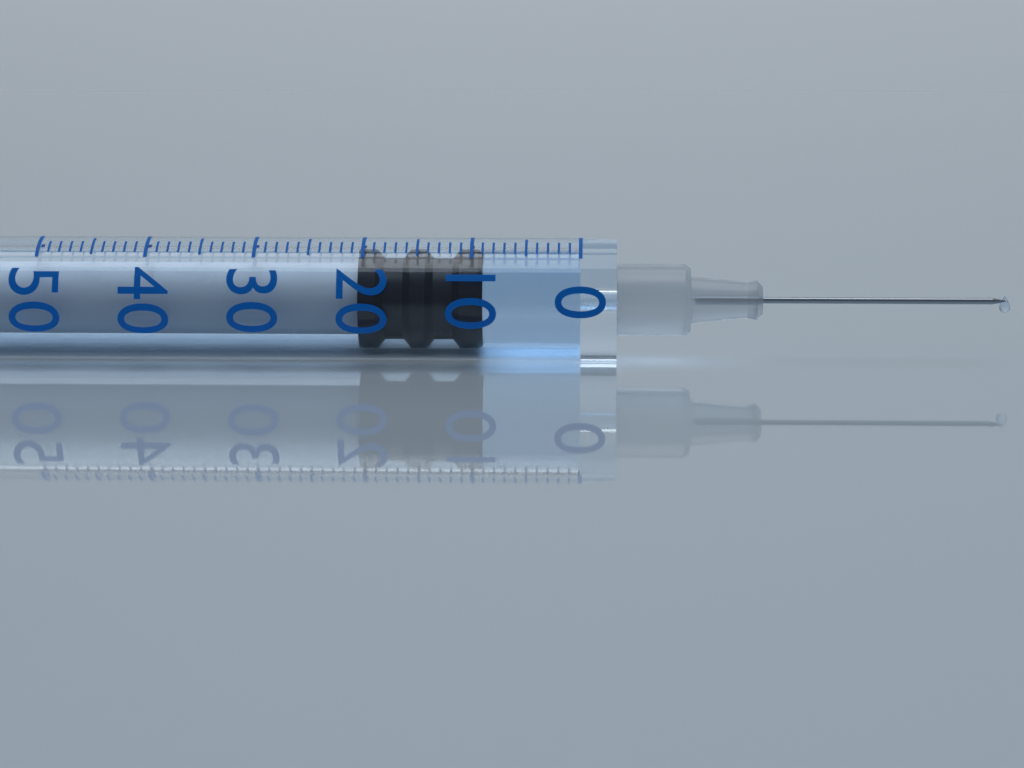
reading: 9 (no unit)
